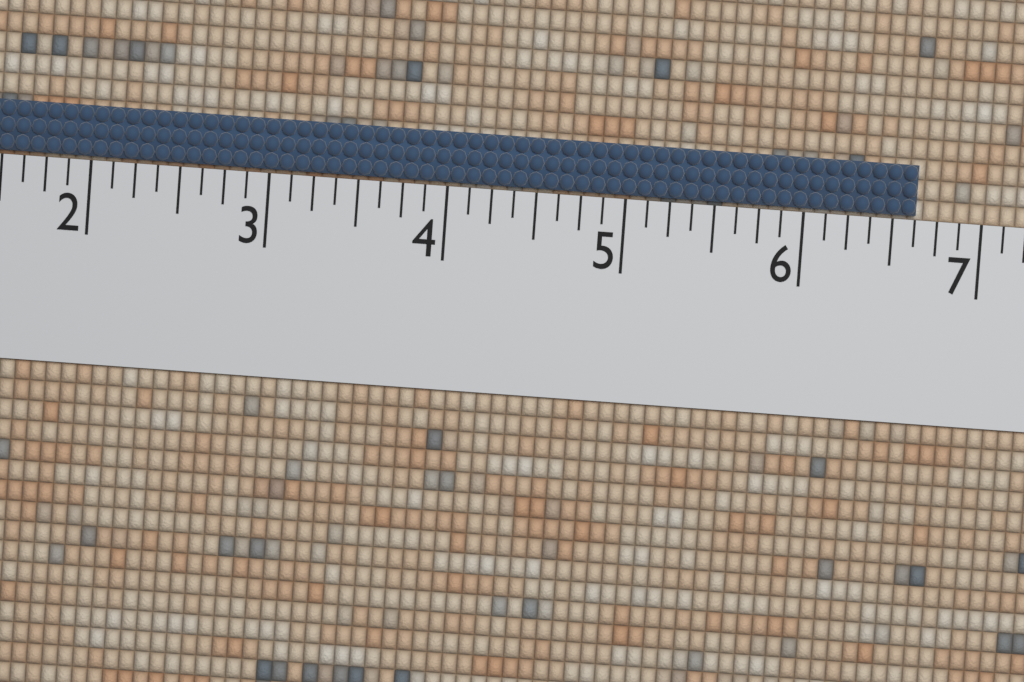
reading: 6.625 (no unit)
